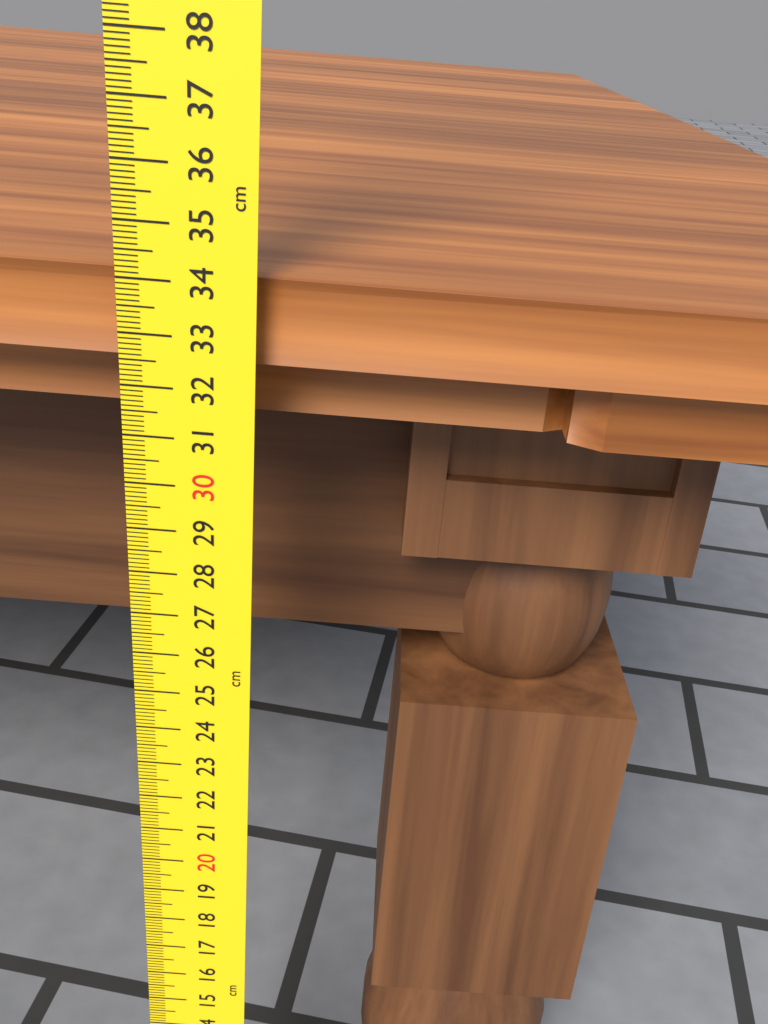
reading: 34.1 cm
